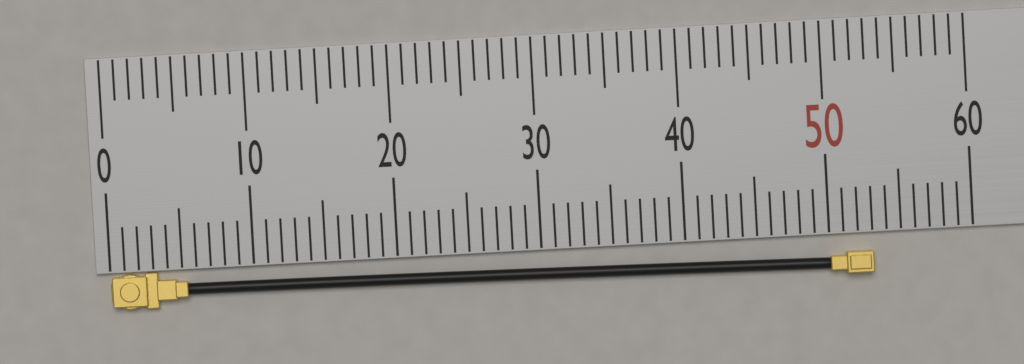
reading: 53 (no unit)
